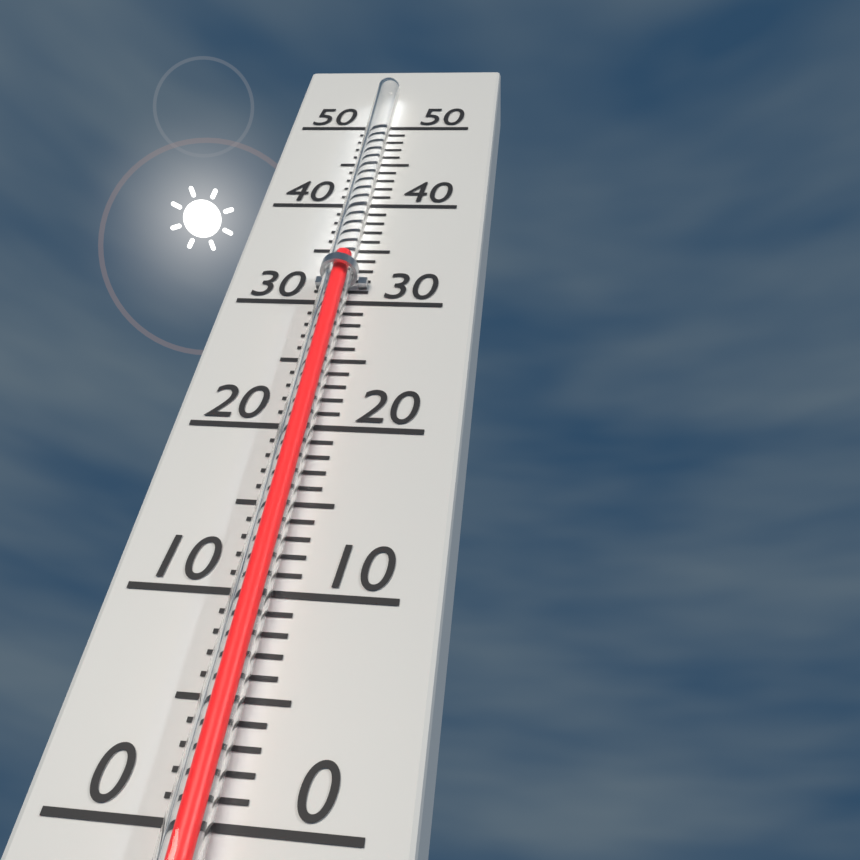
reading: 33 (no unit)
